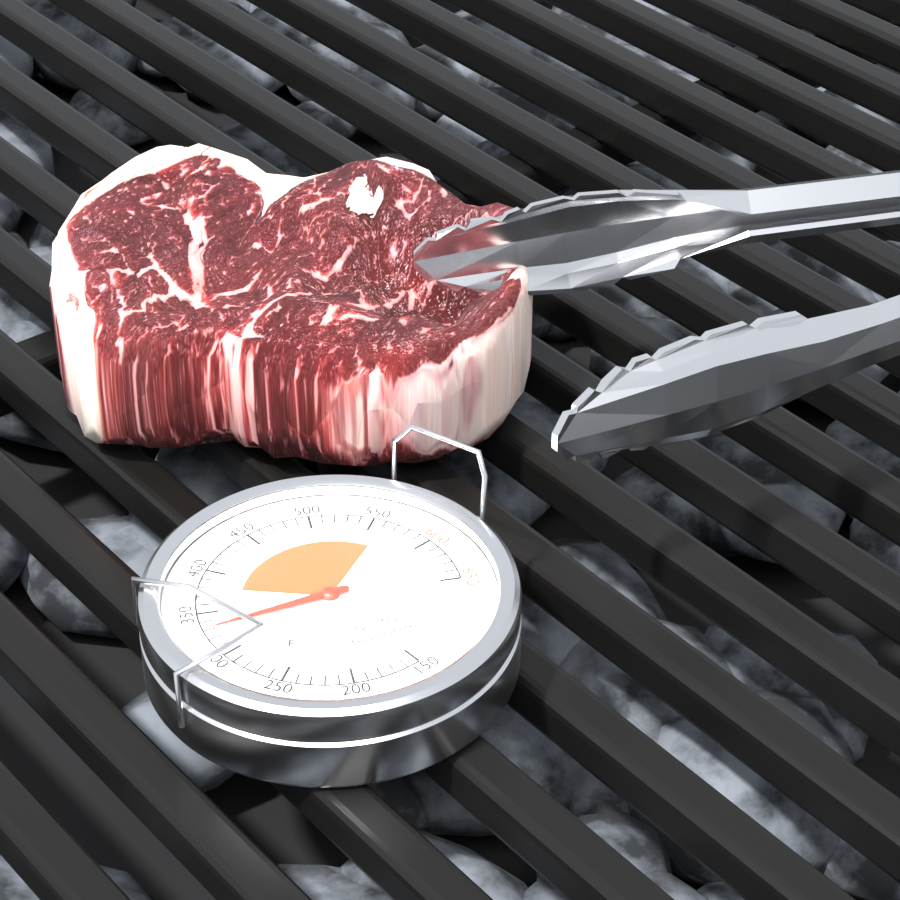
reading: 330 °F
